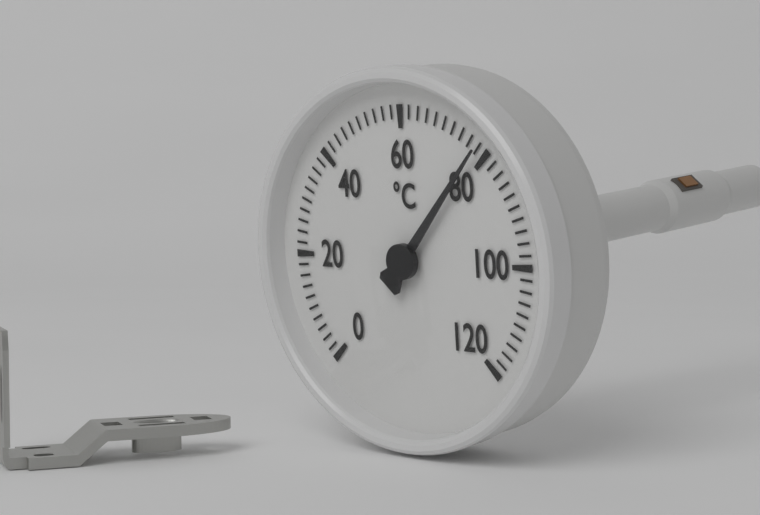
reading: 78 °C
